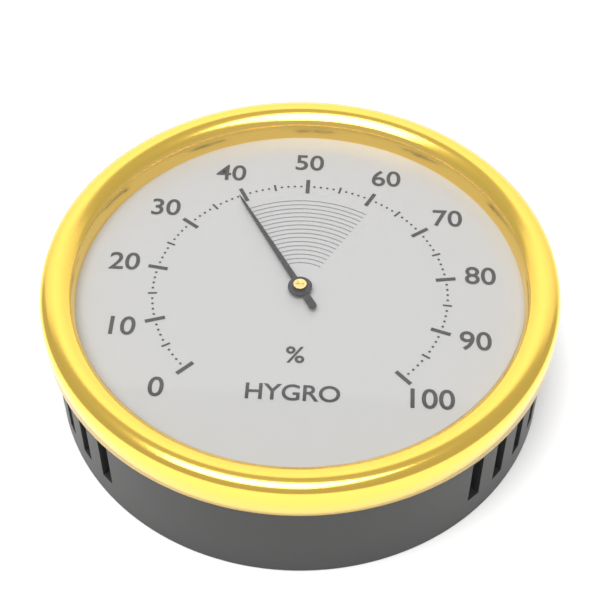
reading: 39 %
